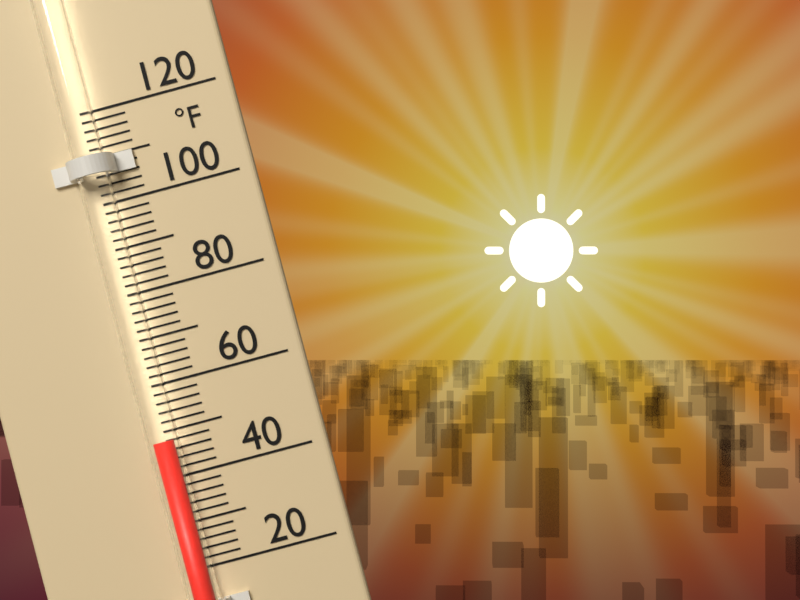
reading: 48 °F
